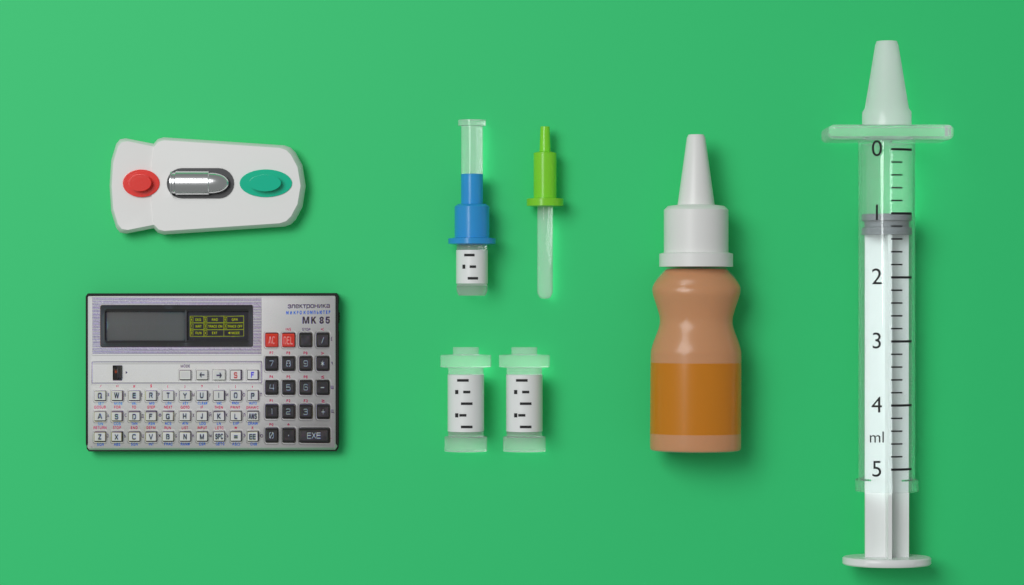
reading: 1.0 ml
